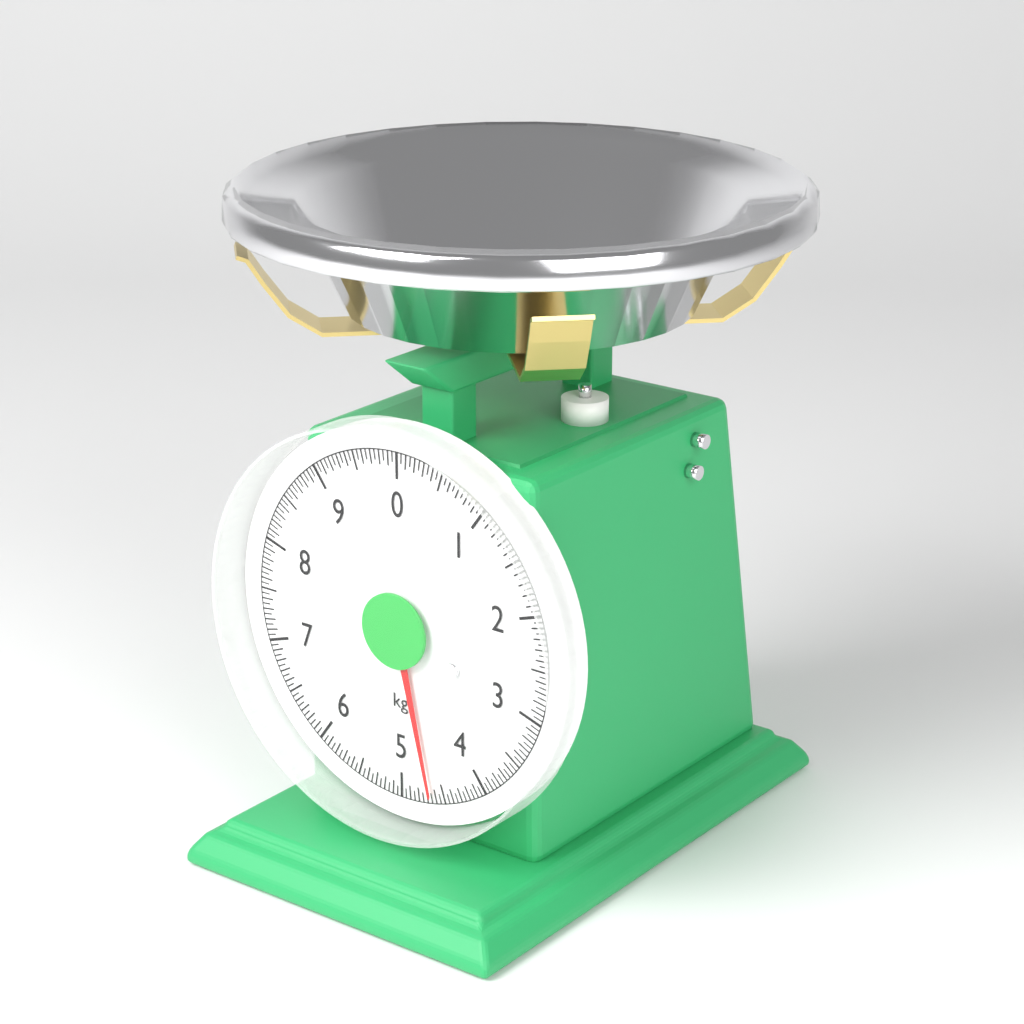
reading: 4.65 kg
